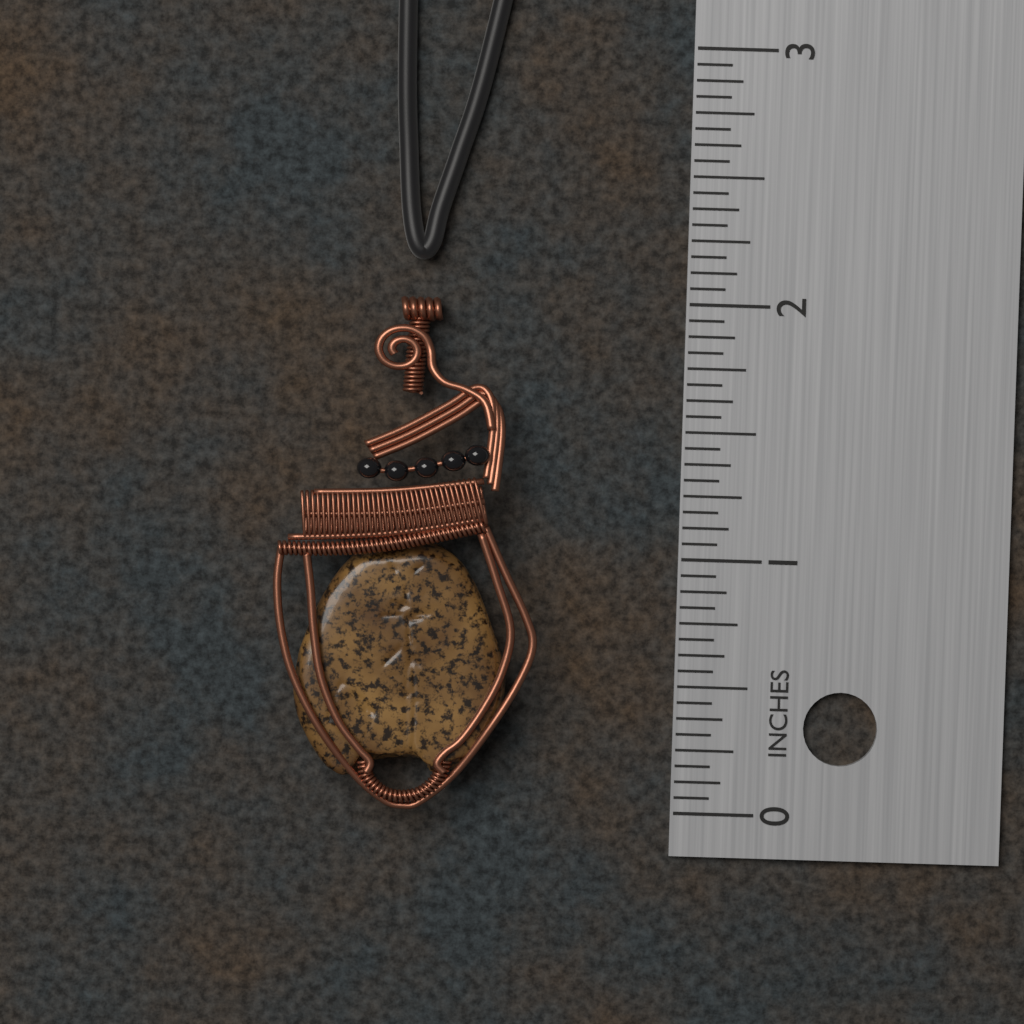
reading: 2.0000 in
